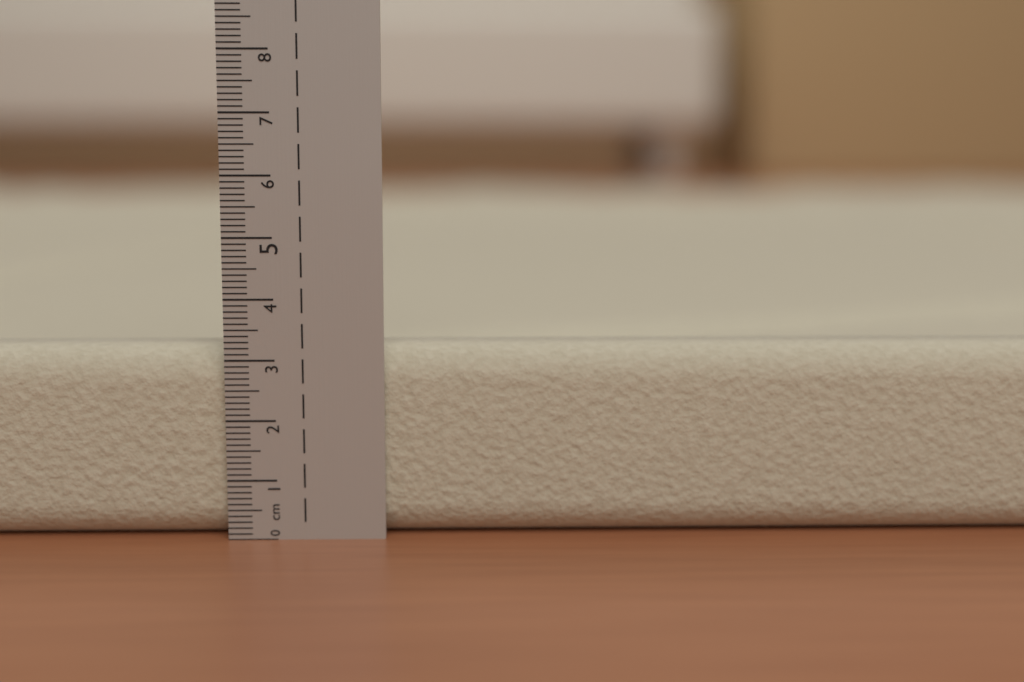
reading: 3.2 cm
